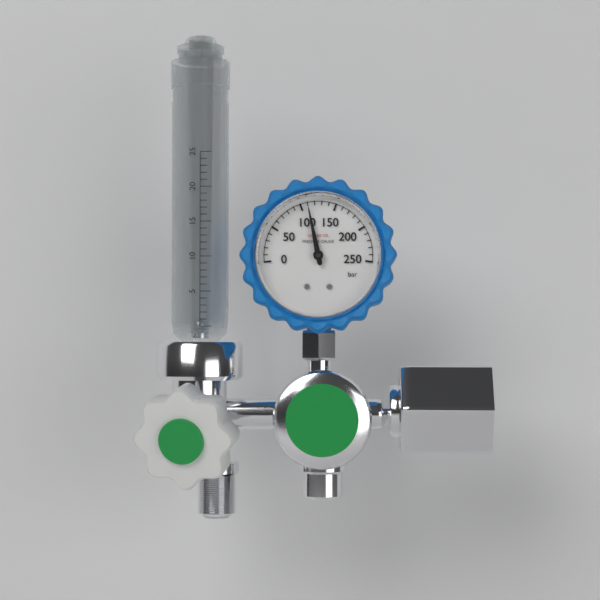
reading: 110 bar
